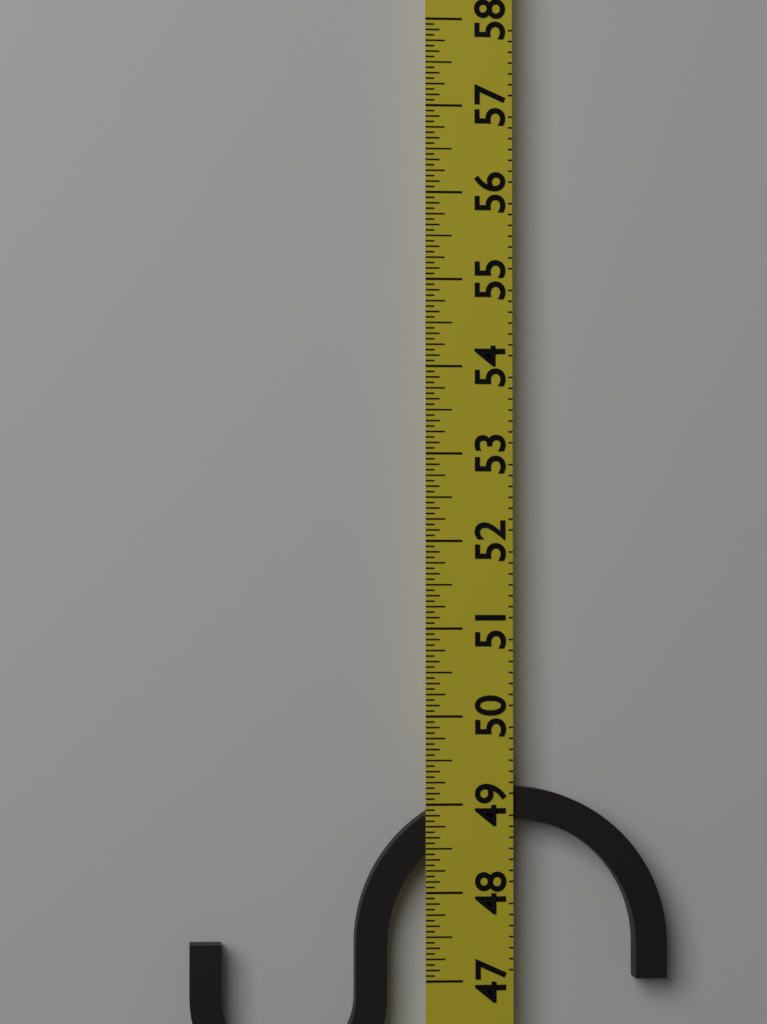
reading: 49.1875 (no unit)
